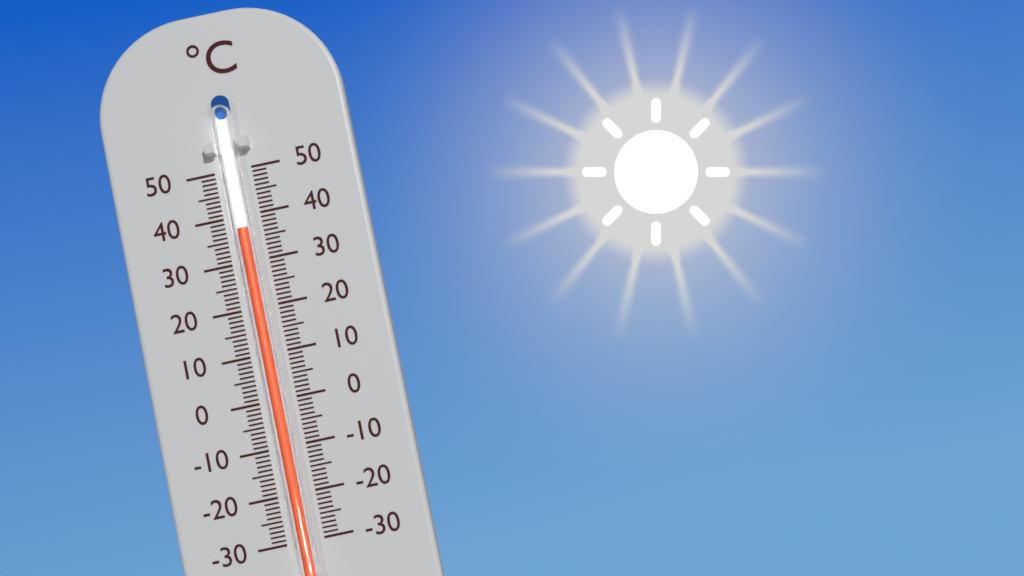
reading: 37 °C
